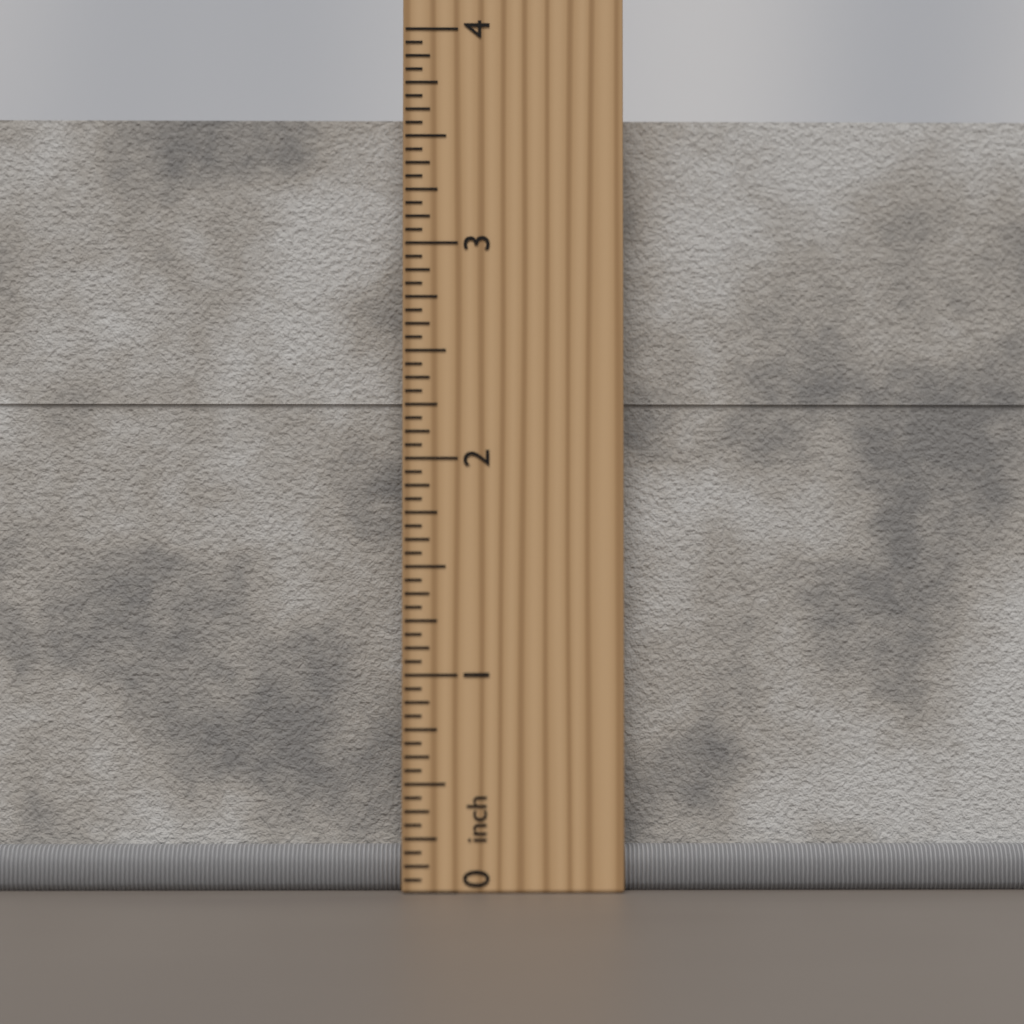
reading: 3.6250 inch
